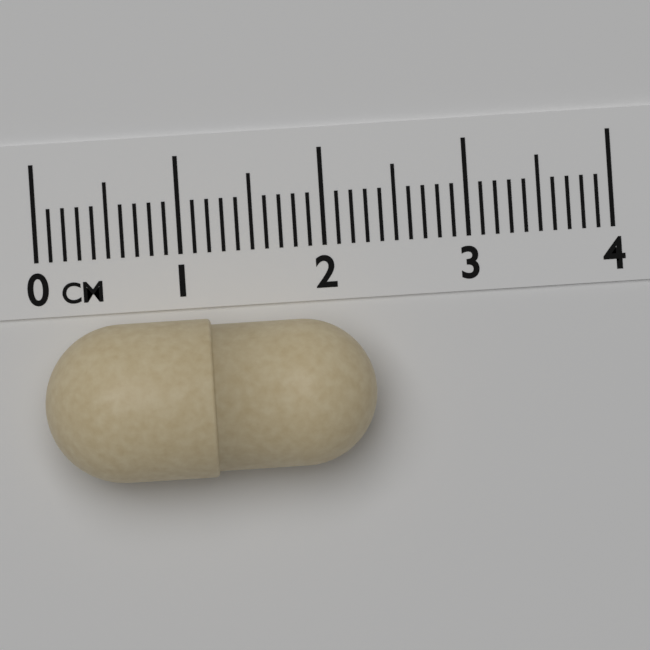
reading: 2.3 cm
